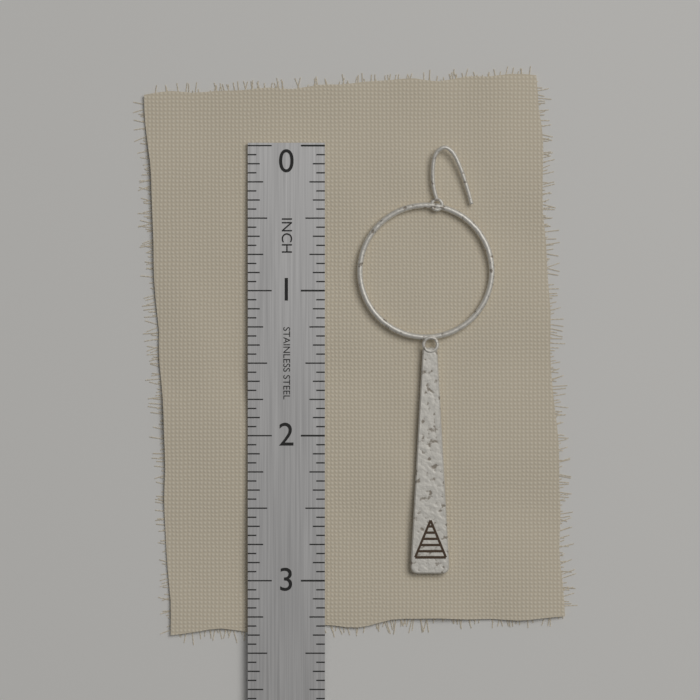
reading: 2.9500 in
